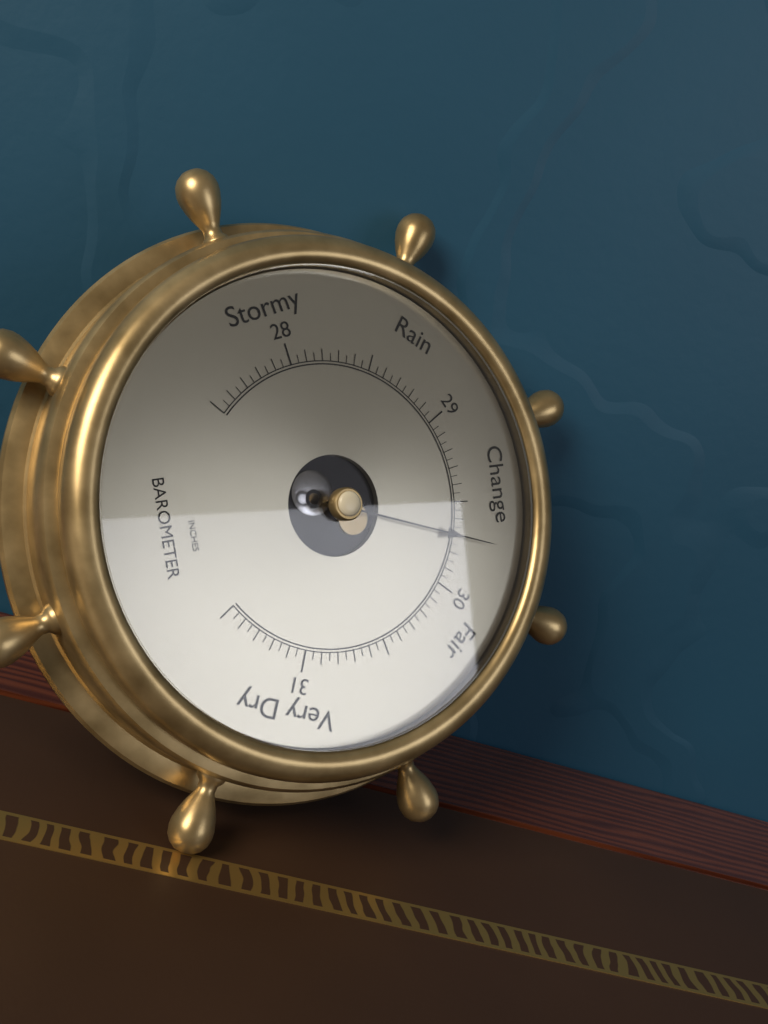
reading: 29.70 inHg
